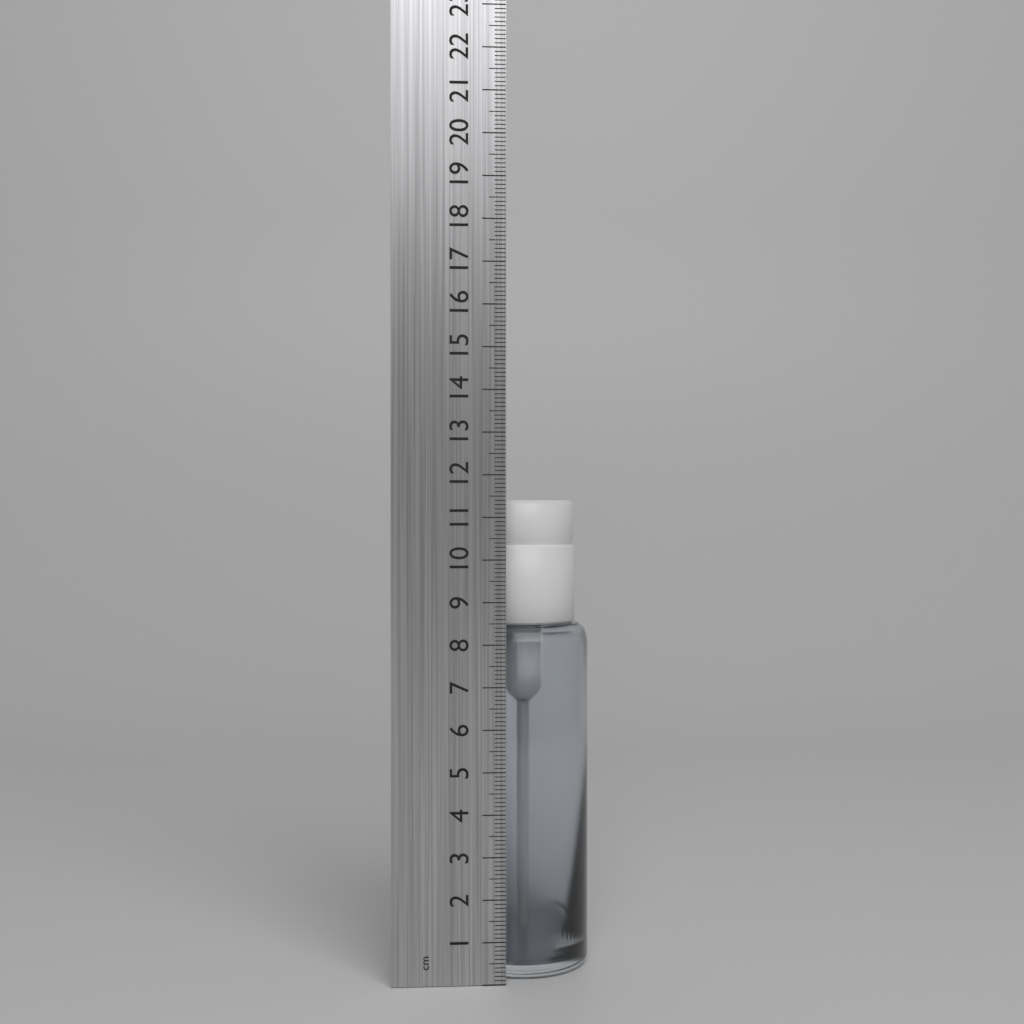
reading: 11.4 cm
